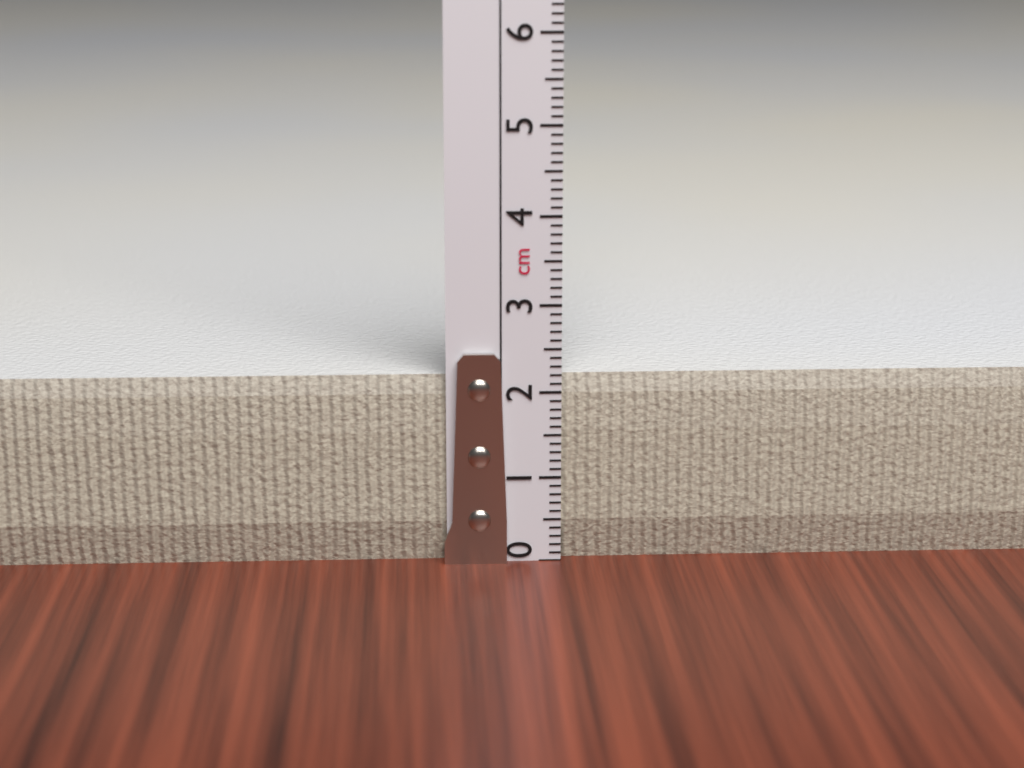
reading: 2.2 cm
